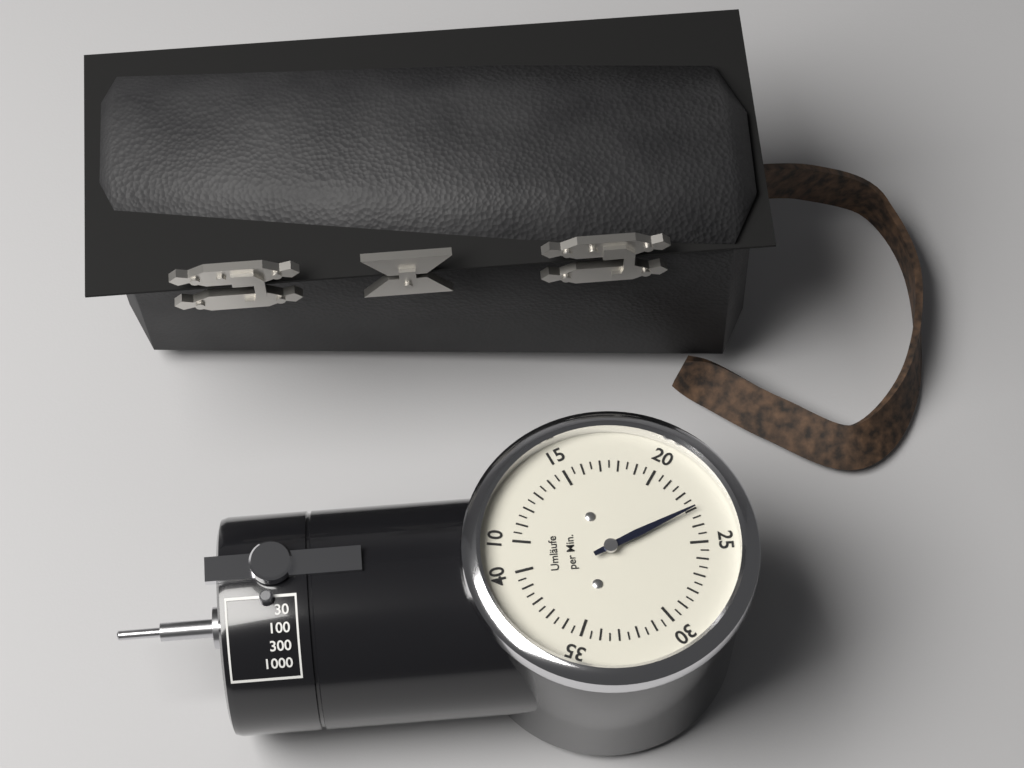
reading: 23.0 Umläufe per Min.
